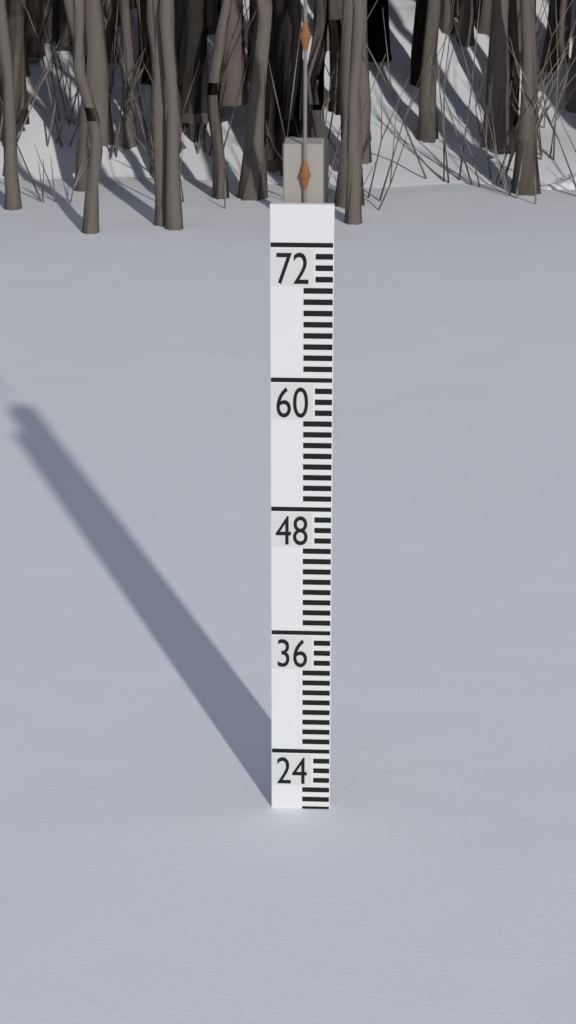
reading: 18 (no unit)
